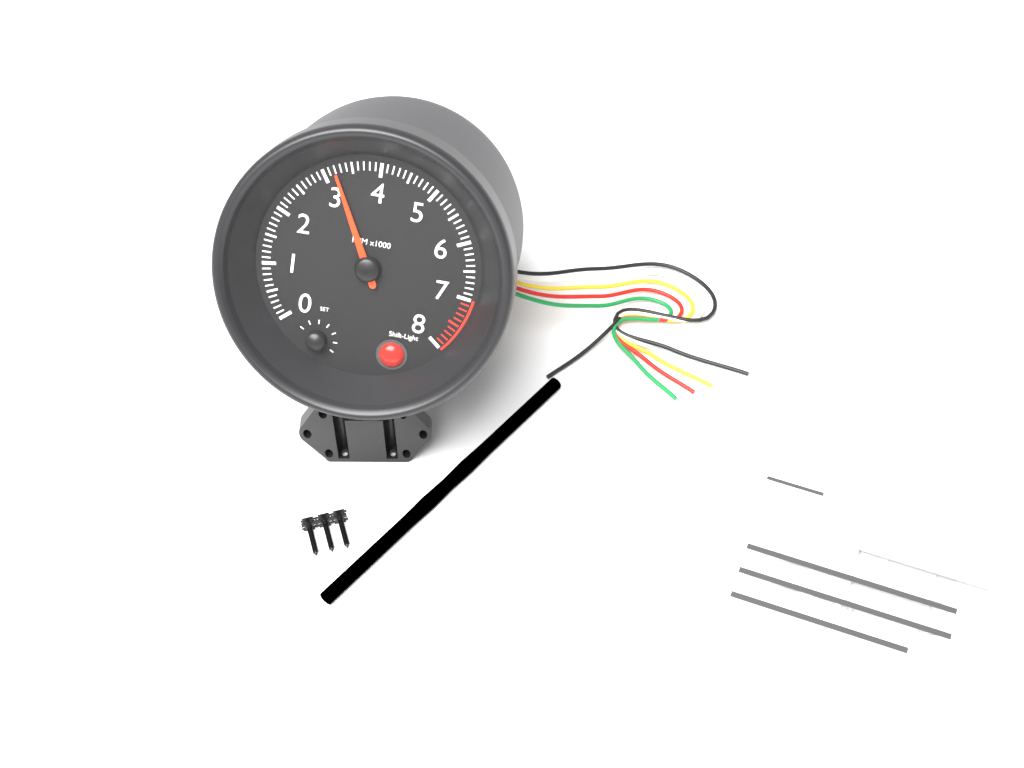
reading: 3200 RPM
